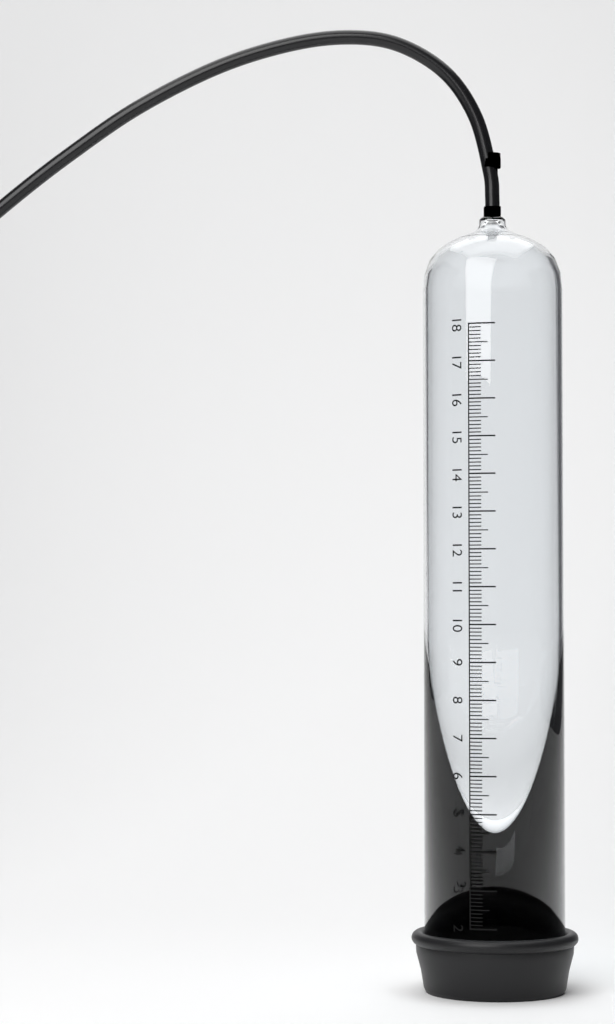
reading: 4.7 (no unit)
